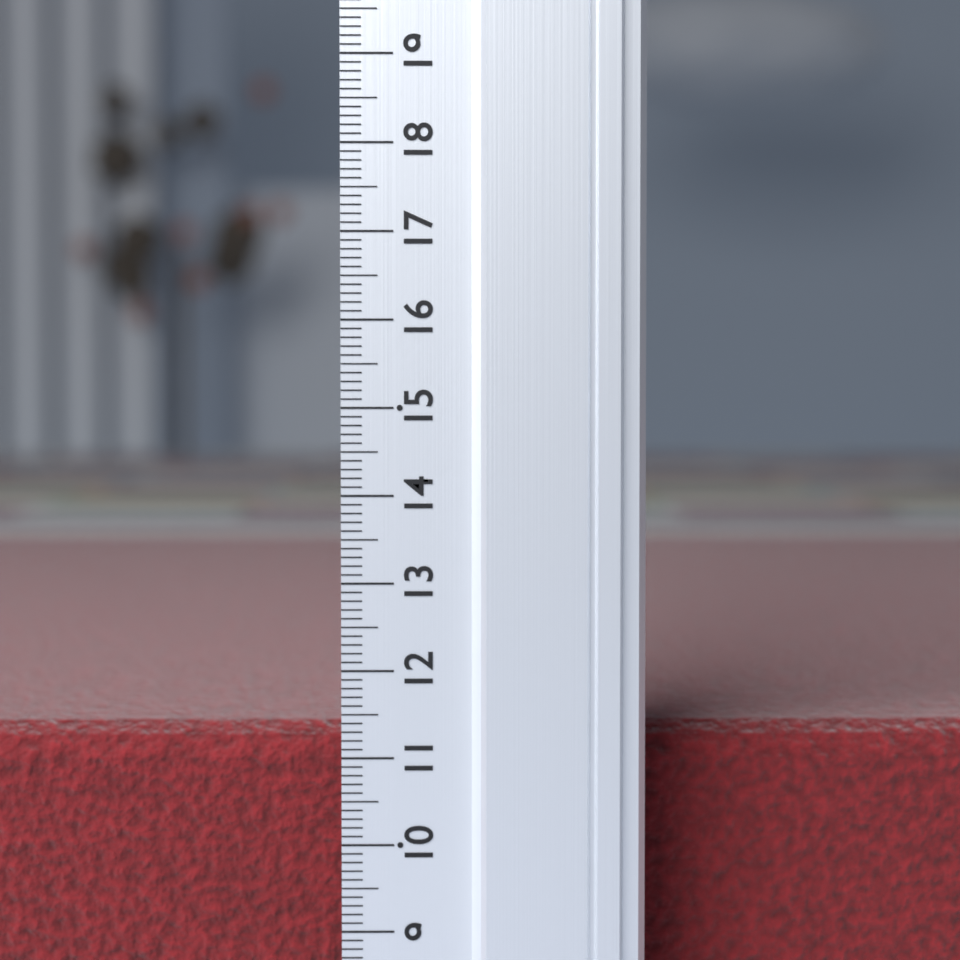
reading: 11.2 (no unit)
